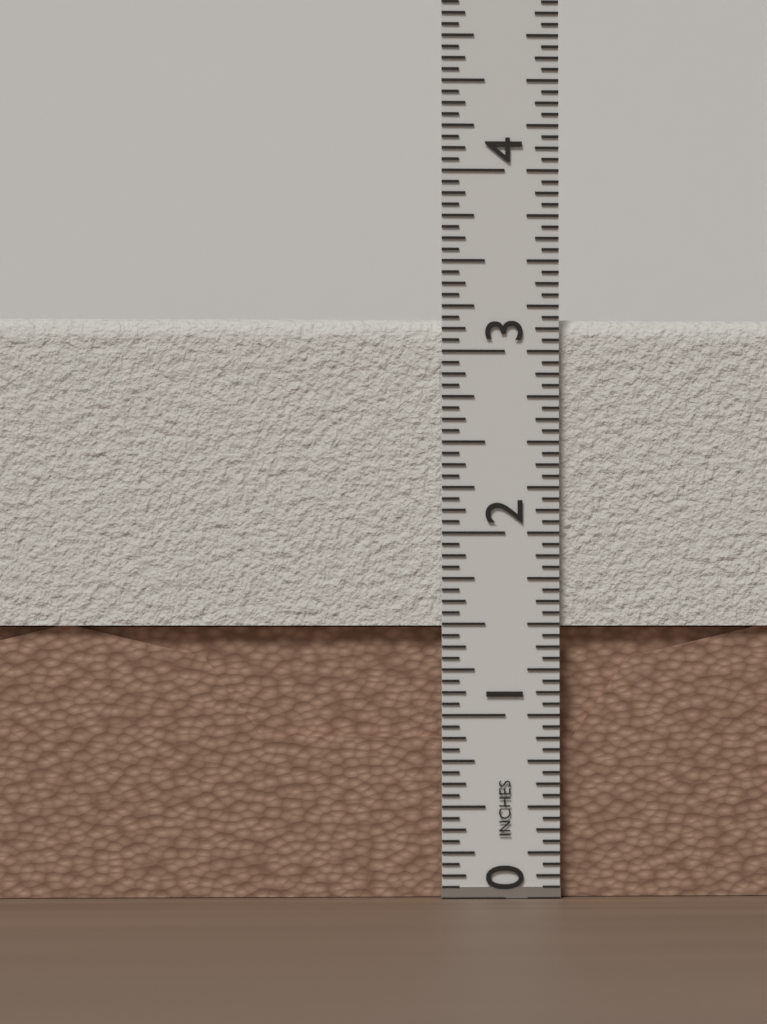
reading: 3.1875 in
